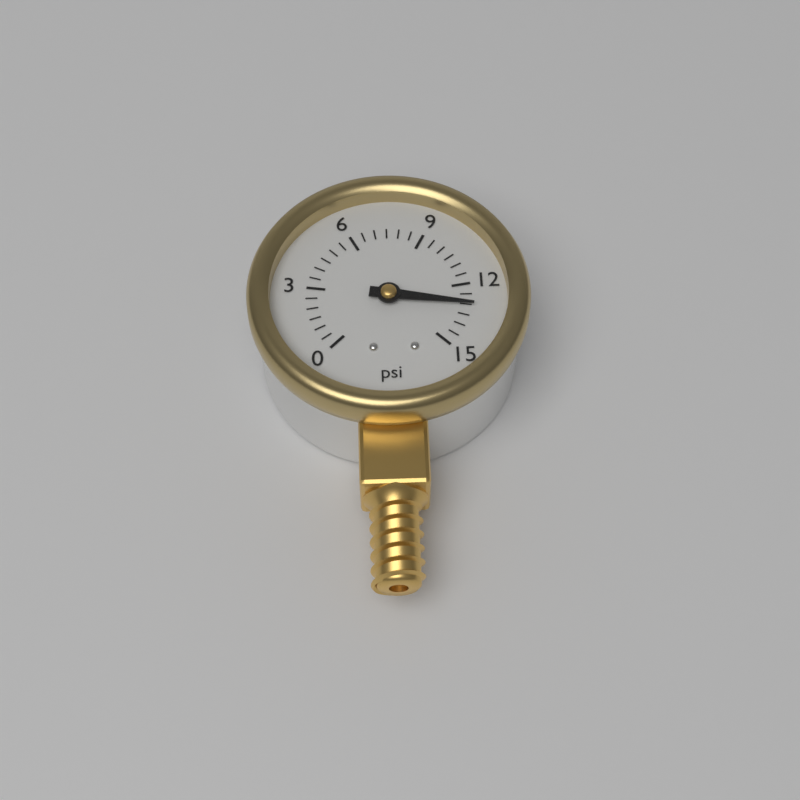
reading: 13.0 psi
